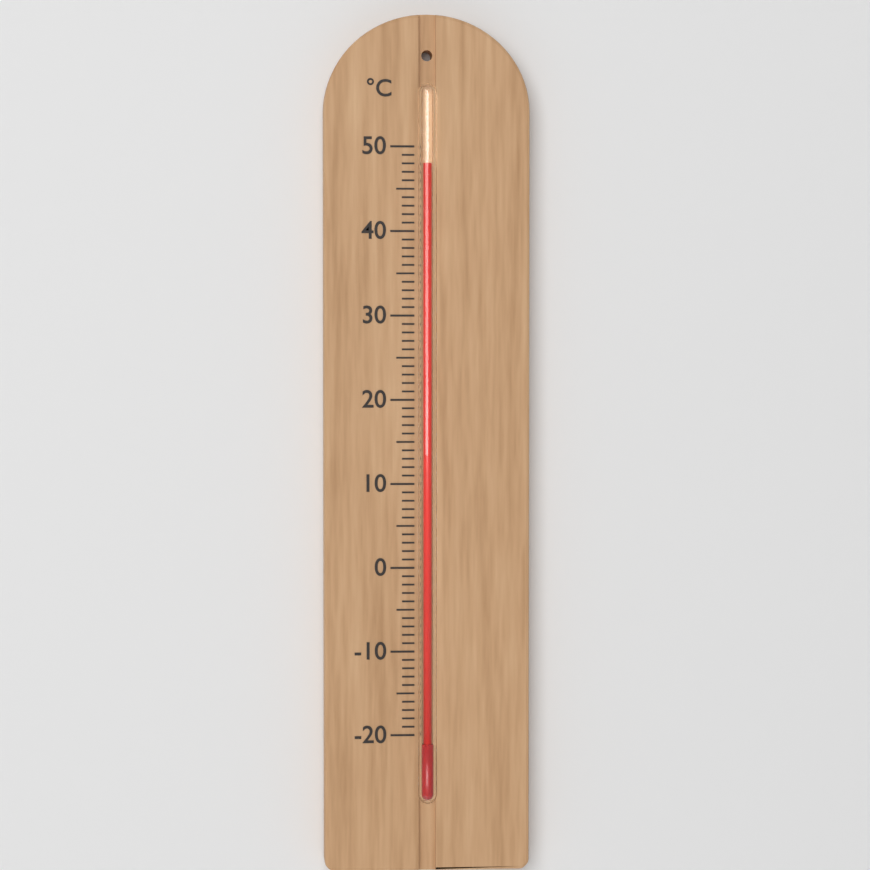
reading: 48 °C
